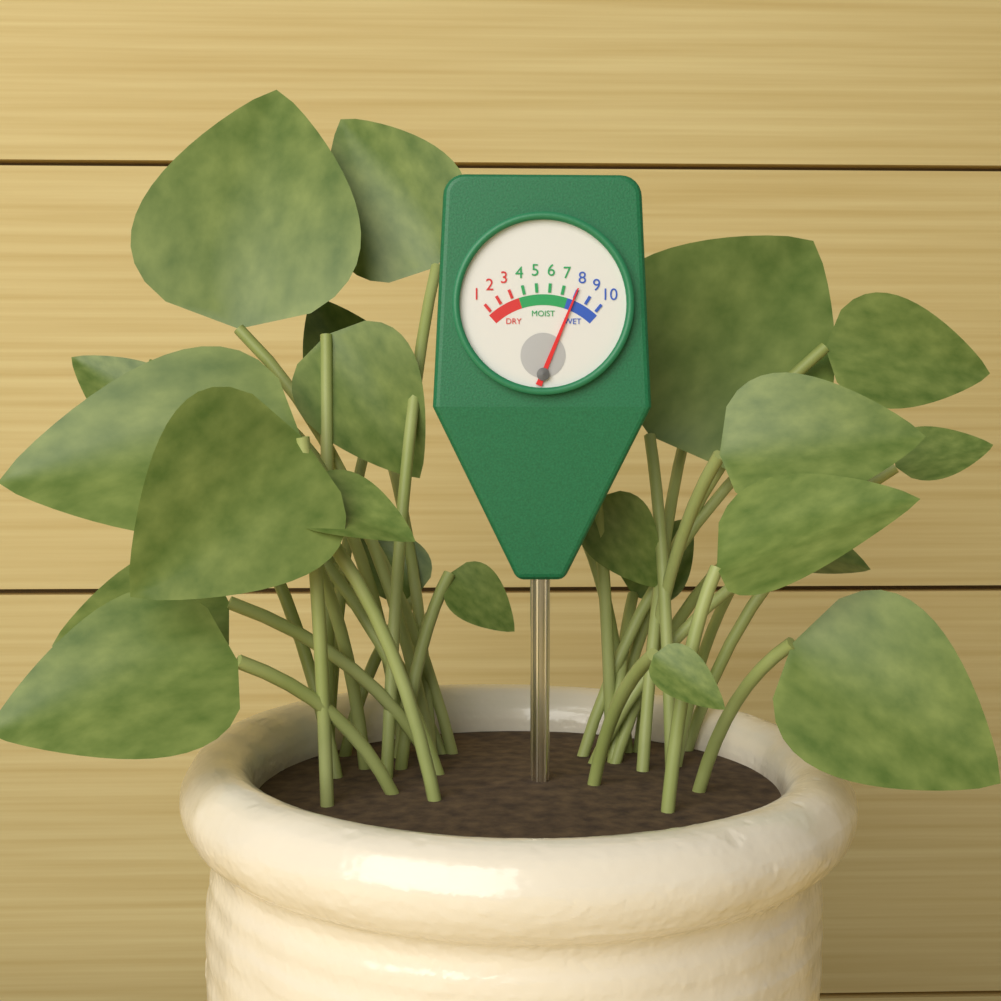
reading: 8 (no unit)
